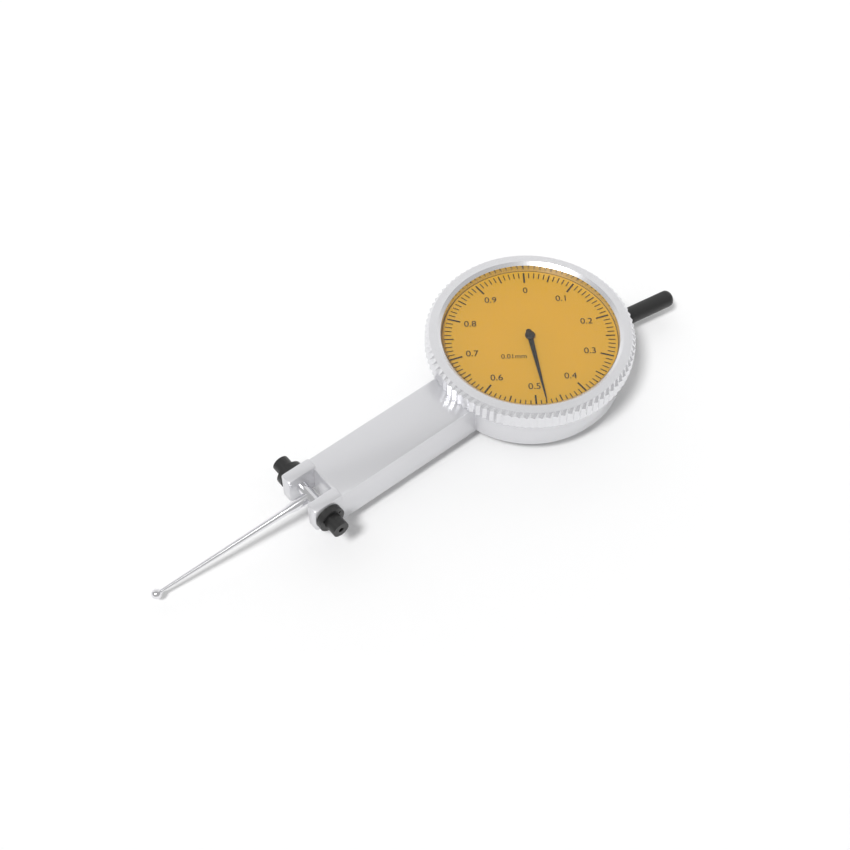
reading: 0.48 mm
